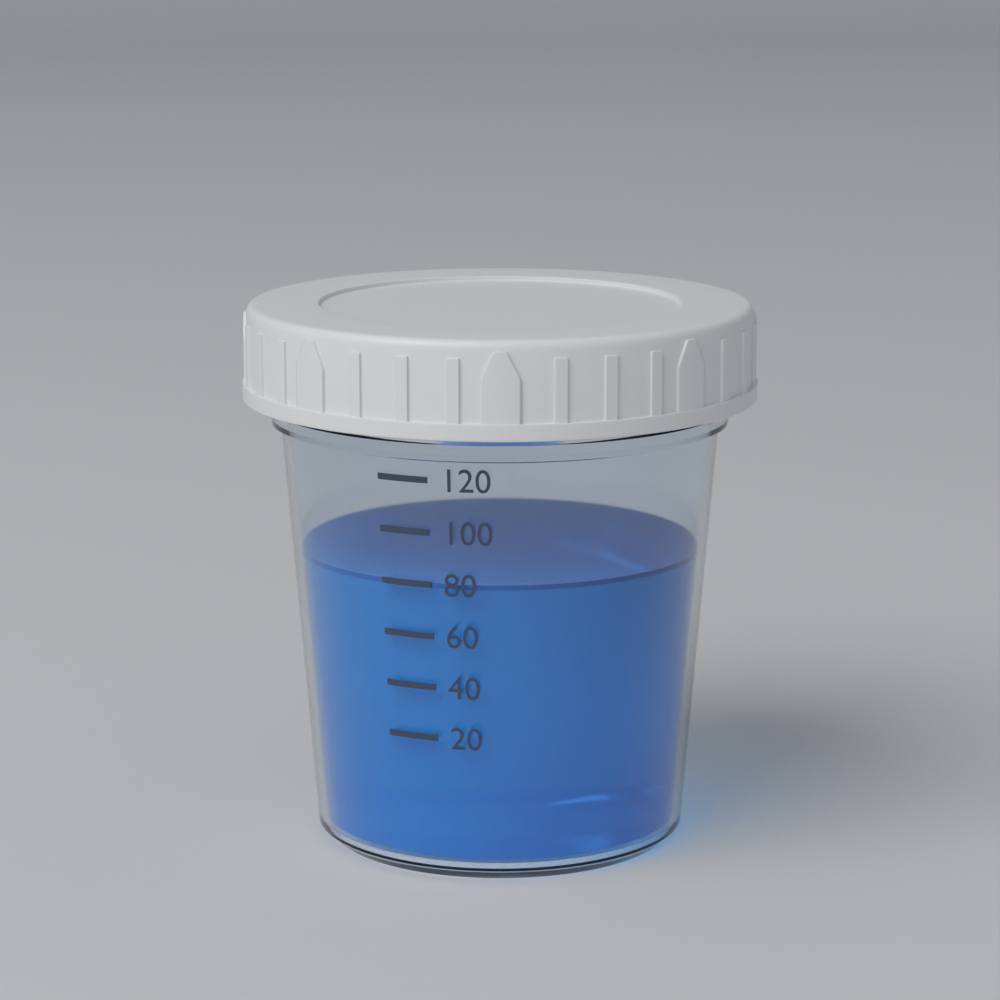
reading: 80 (no unit)
